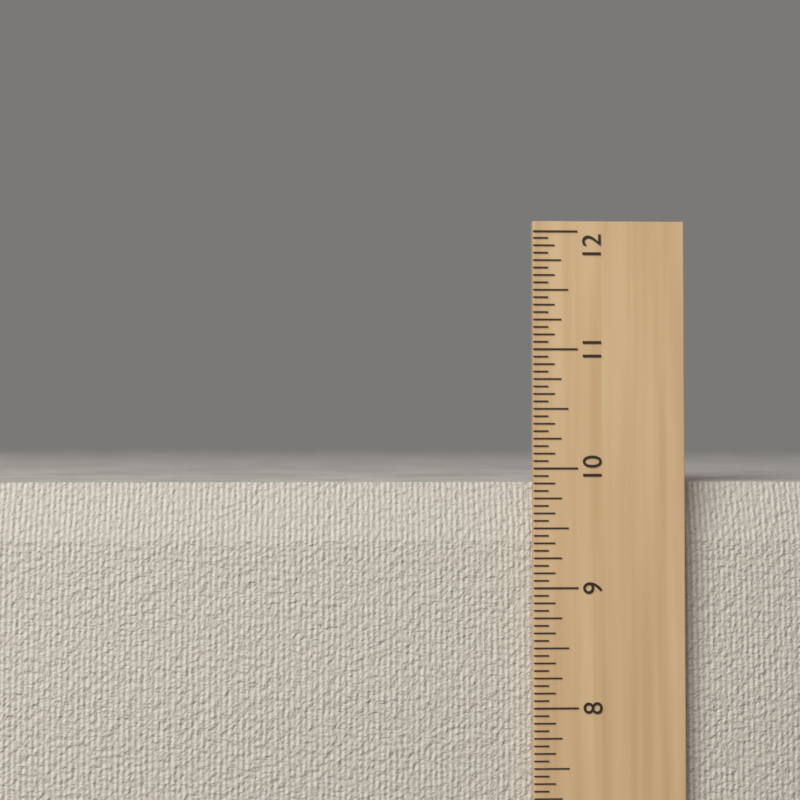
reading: 9.8750 in
